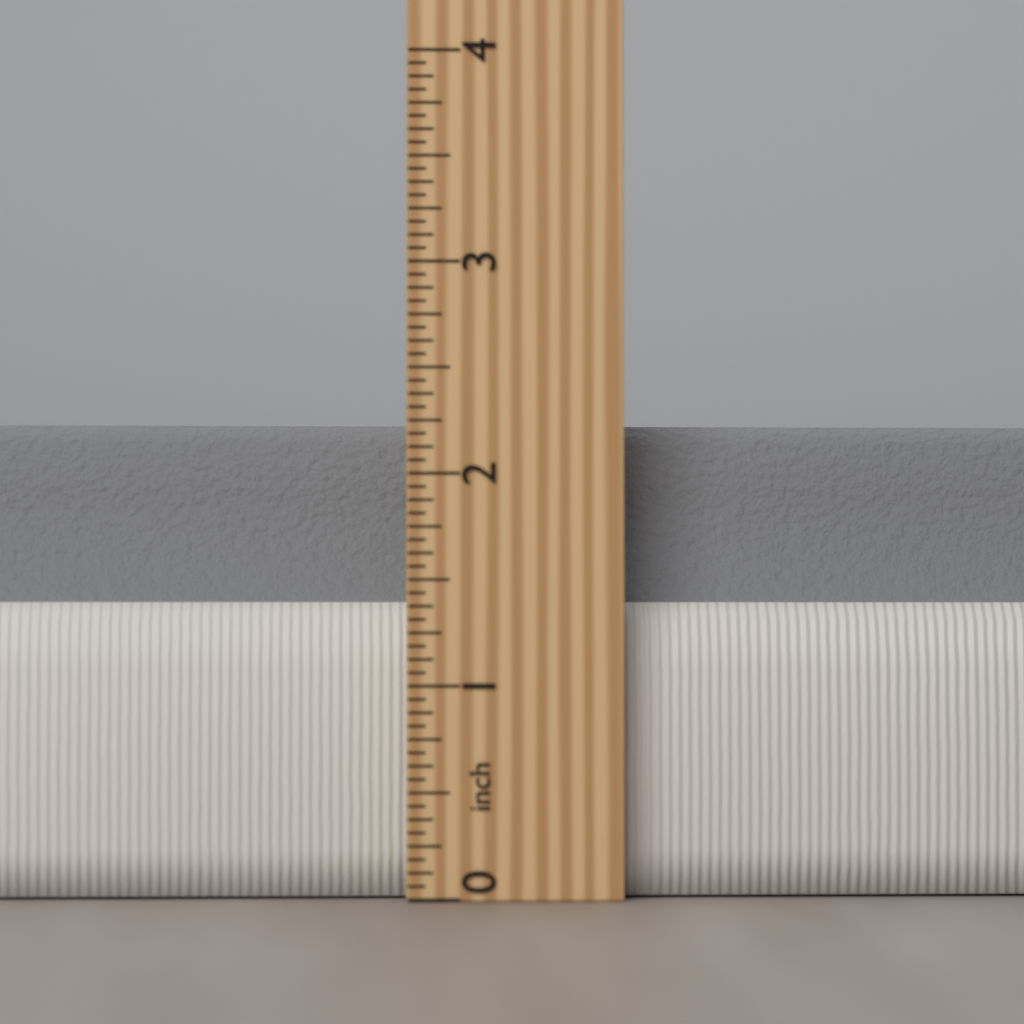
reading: 2.2500 inch
